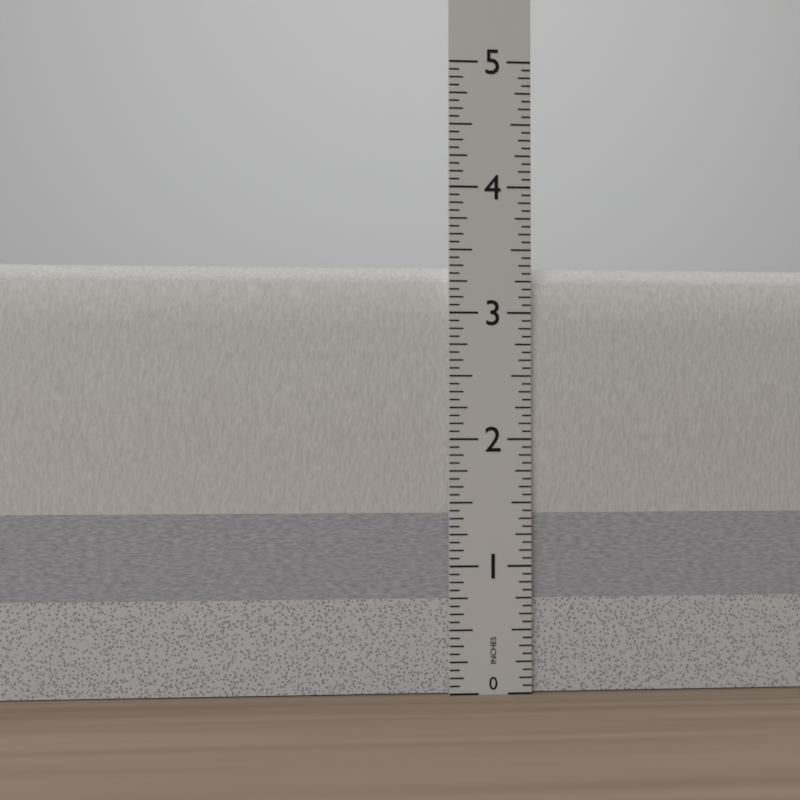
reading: 3.3750 in
